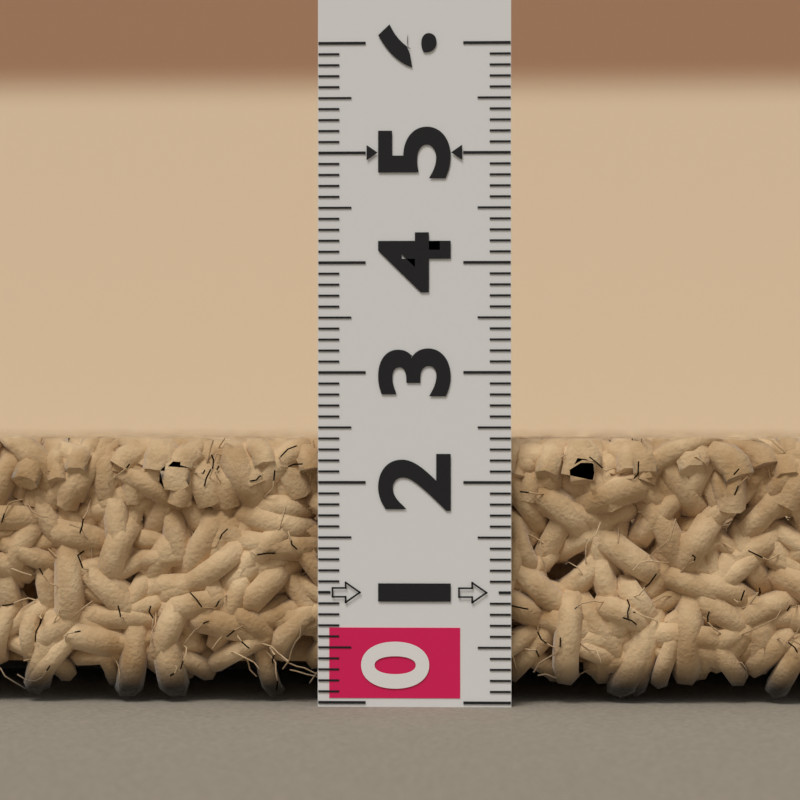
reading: 2.4 (no unit)
